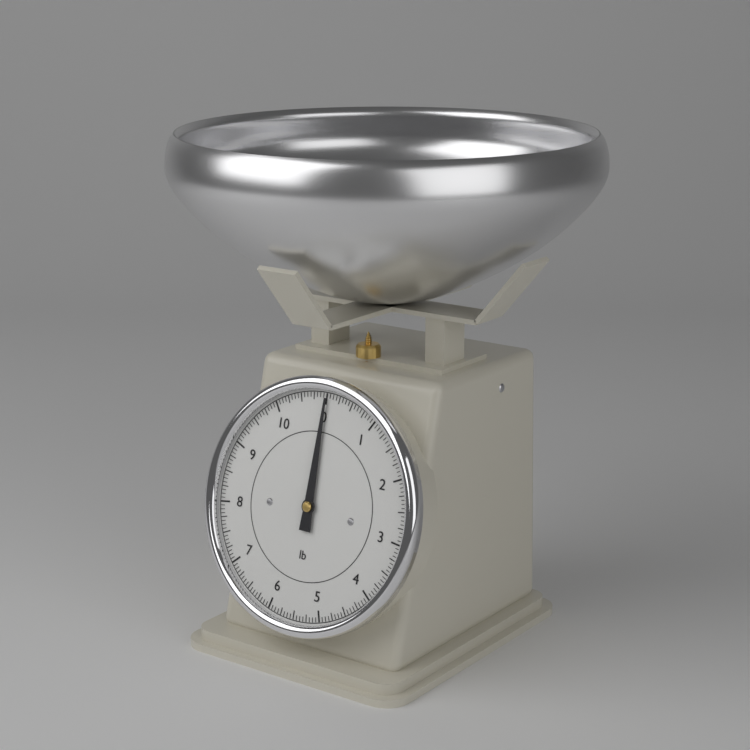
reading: 0.0000 lb
